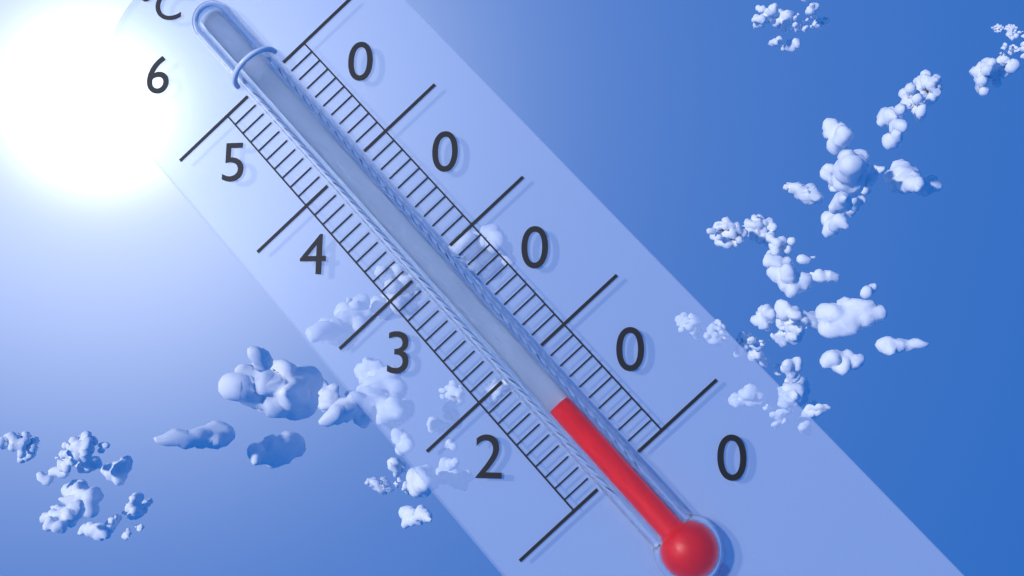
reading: 26 °C
